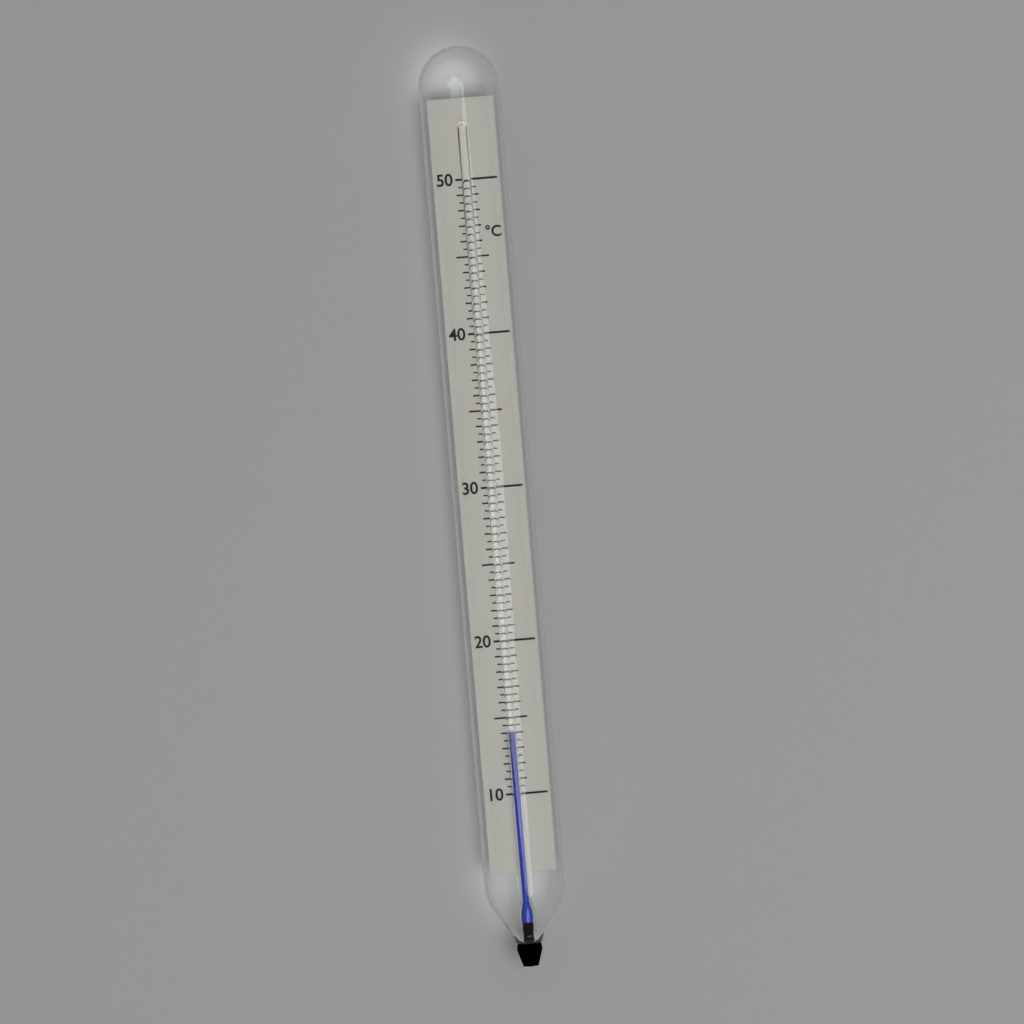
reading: 14.0 °C
